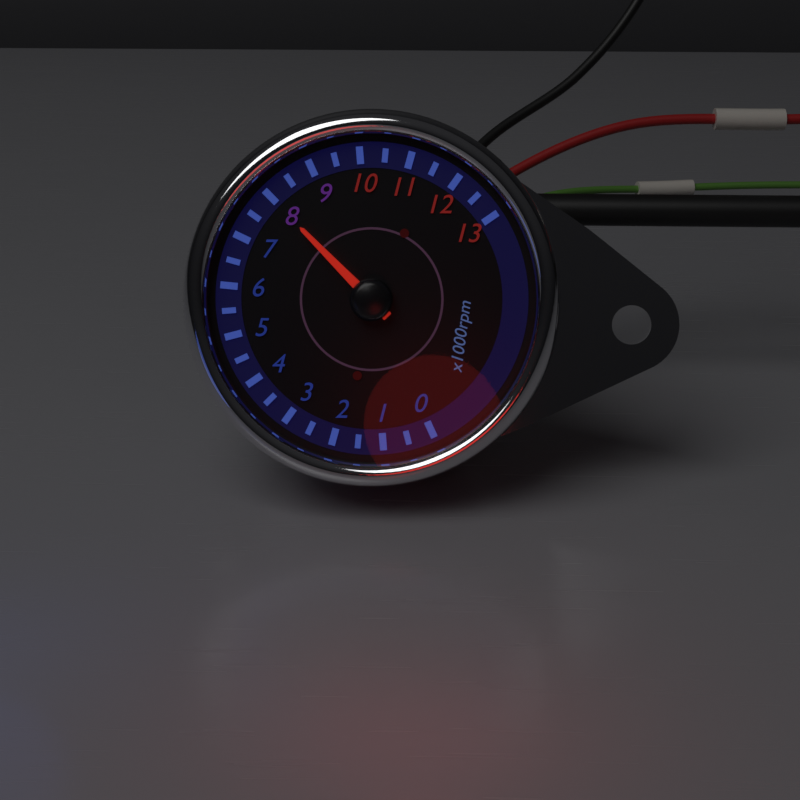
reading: 8000 rpm
